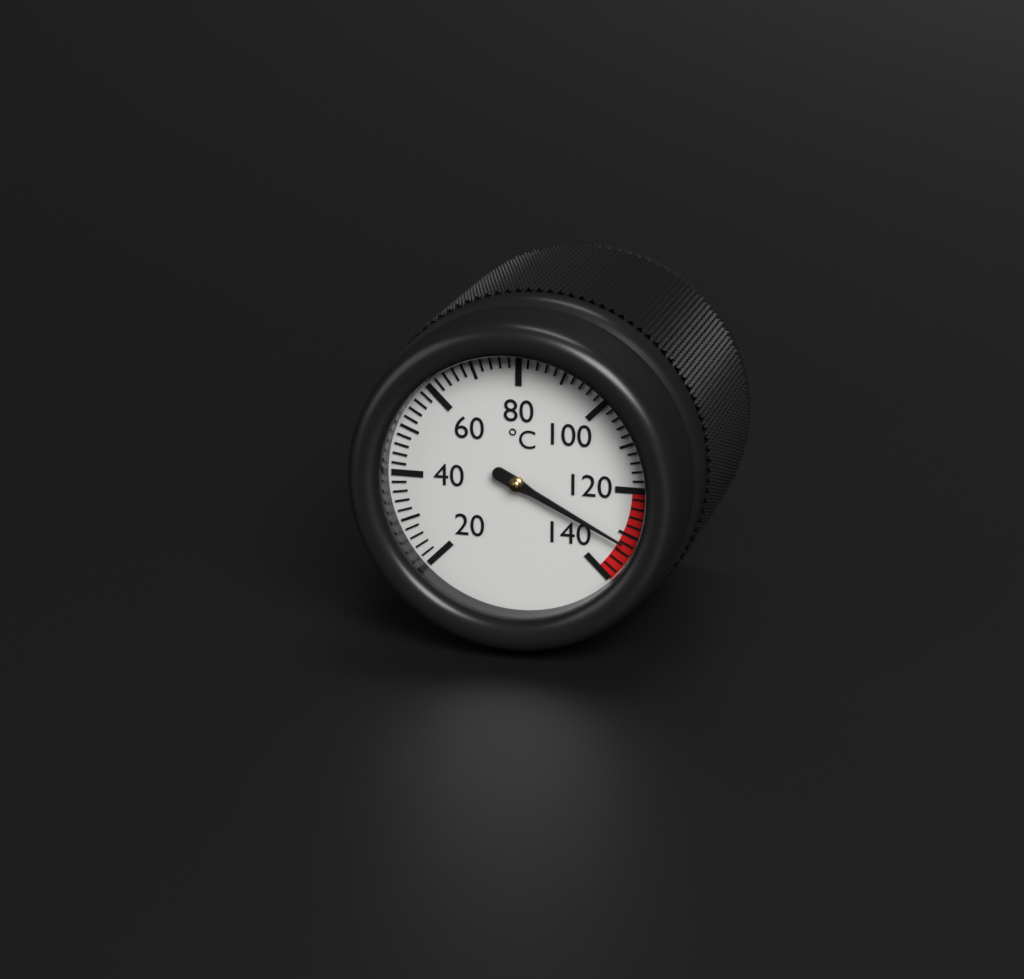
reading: 132 °C
